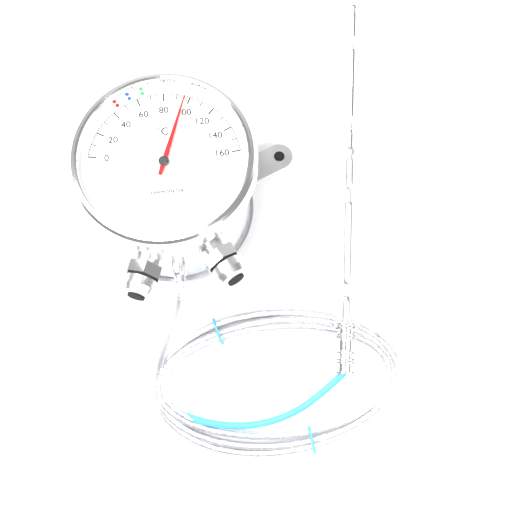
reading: 96 °C
